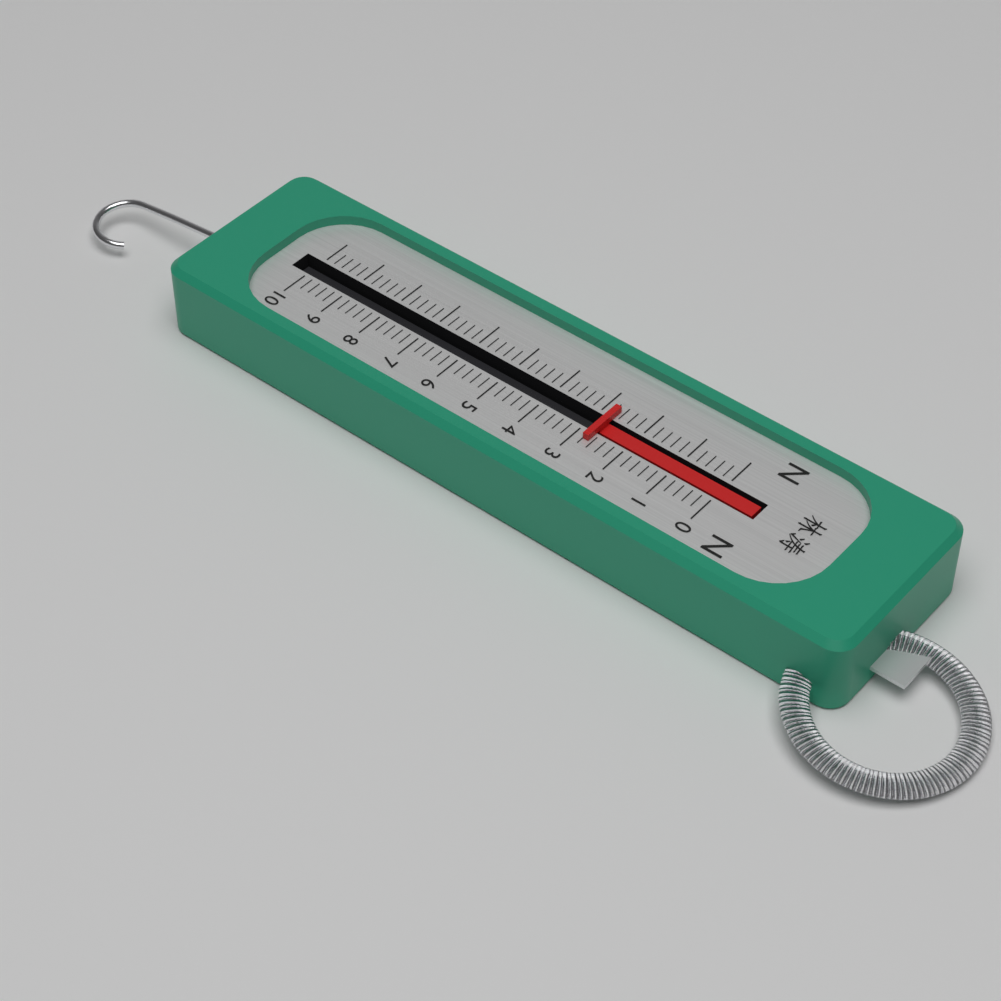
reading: 2.8 N
